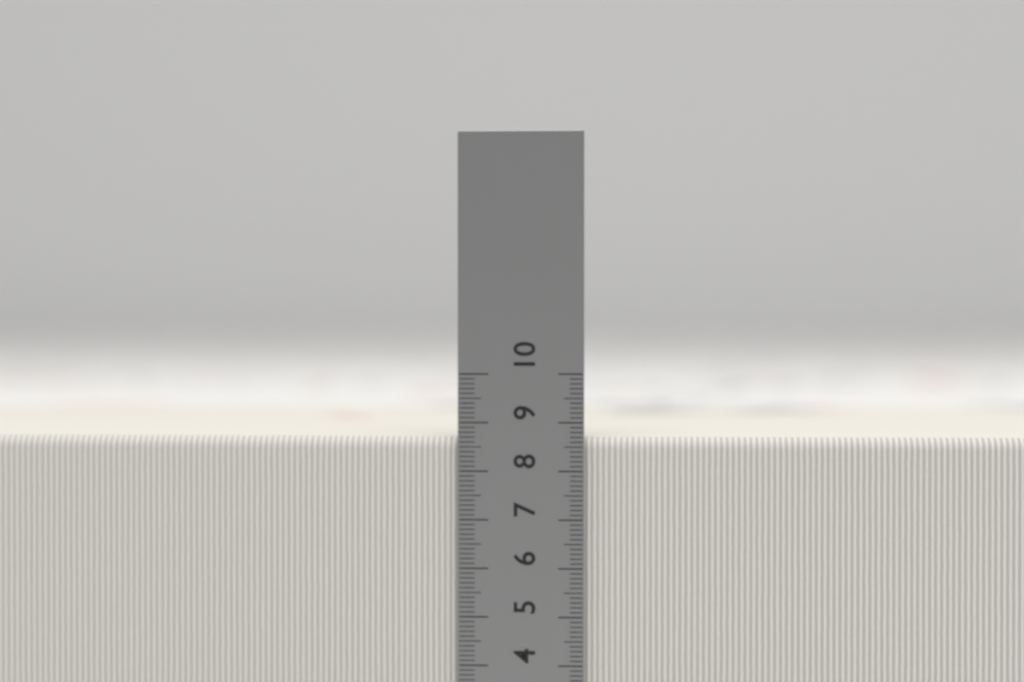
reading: 8.7 cm
